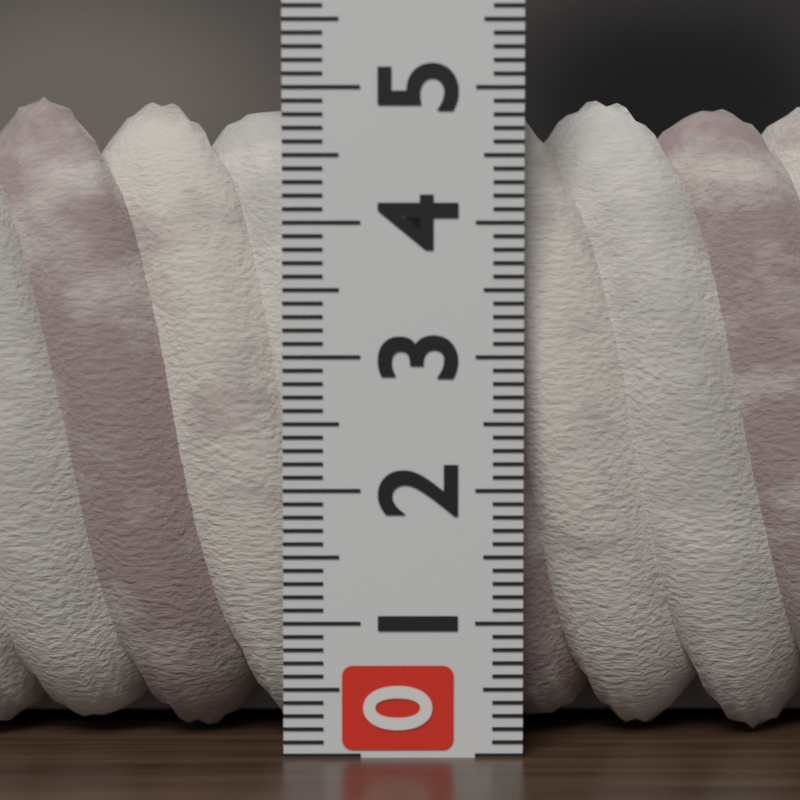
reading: 5.0 (no unit)
